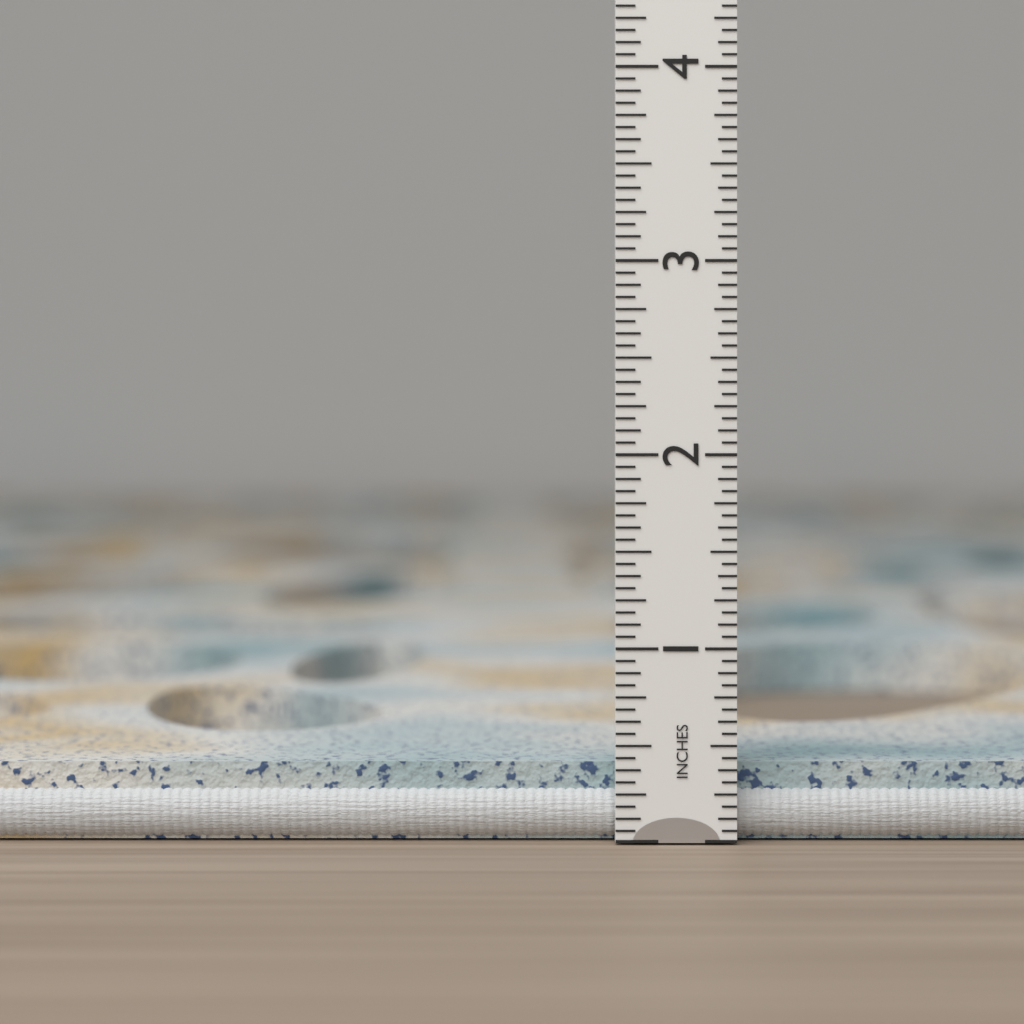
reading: 0.4000 in
